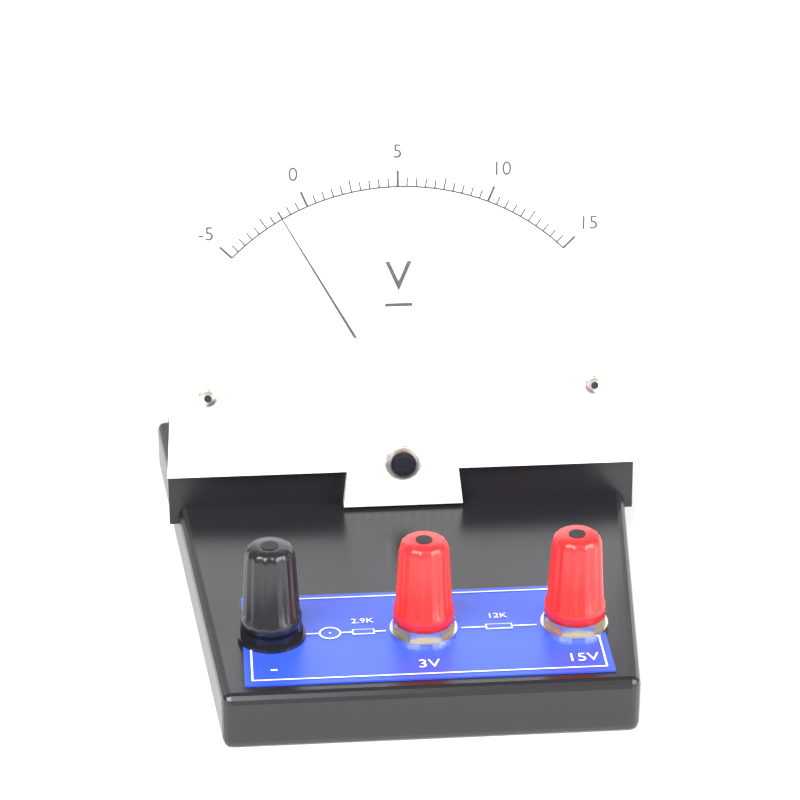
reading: -1.5 V
